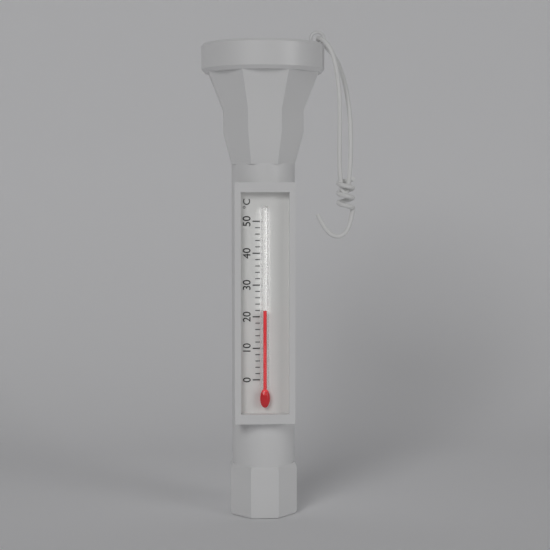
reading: 22 °C
